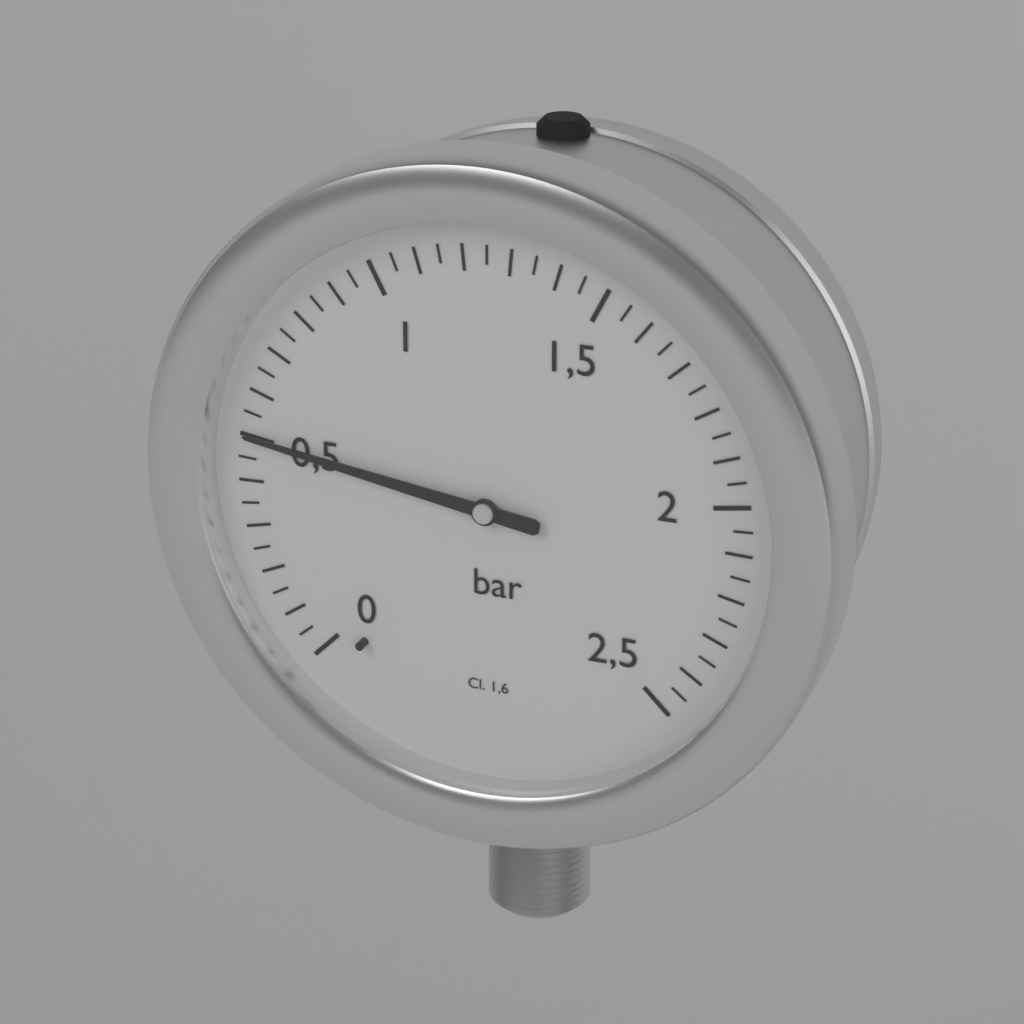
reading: 0.50 bar
